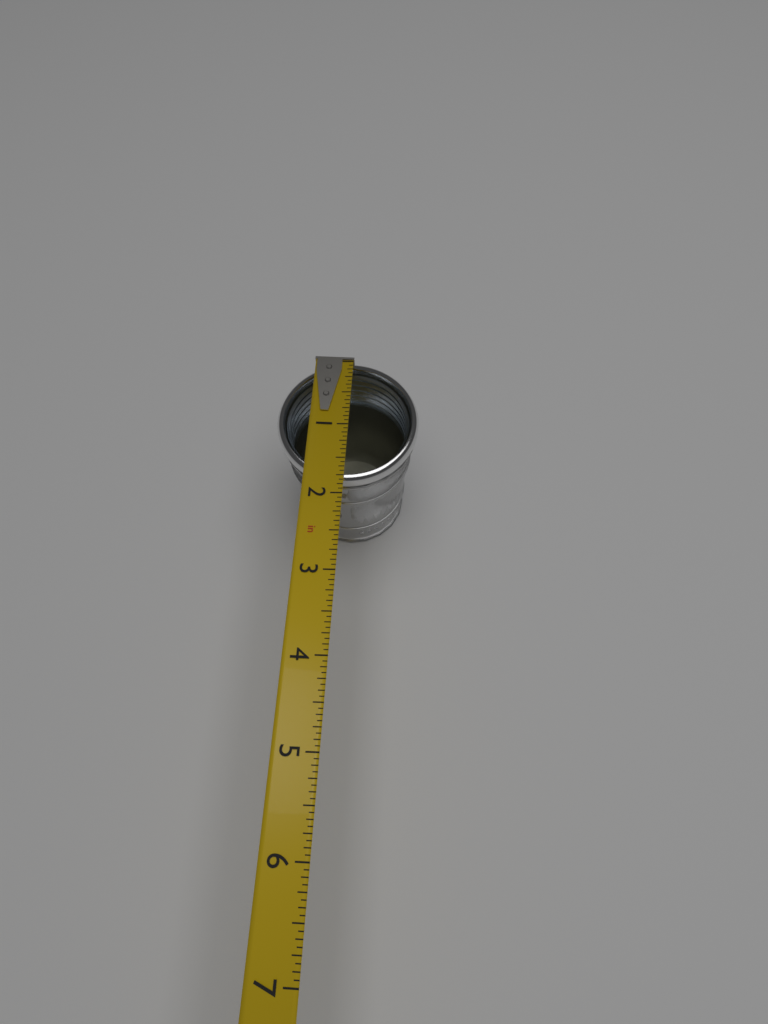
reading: 1.8125 in
